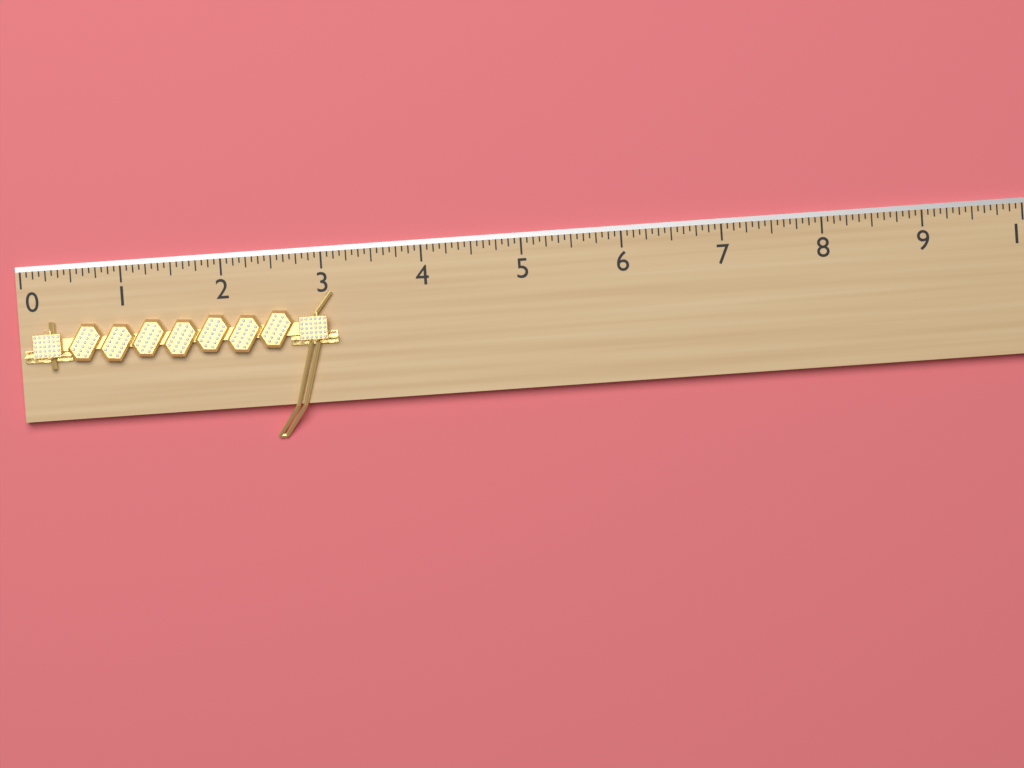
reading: 3.1250 (no unit)
